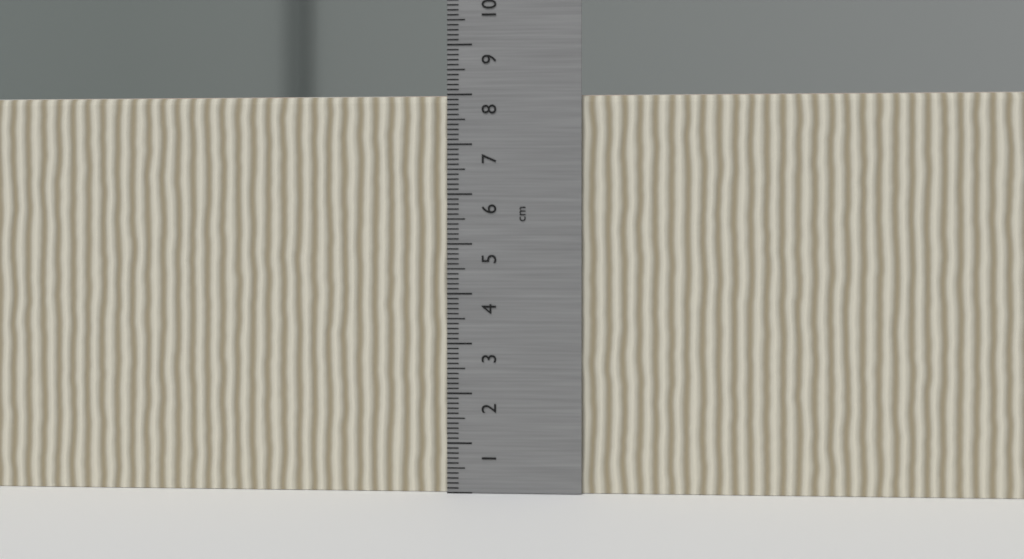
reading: 8.0 cm
